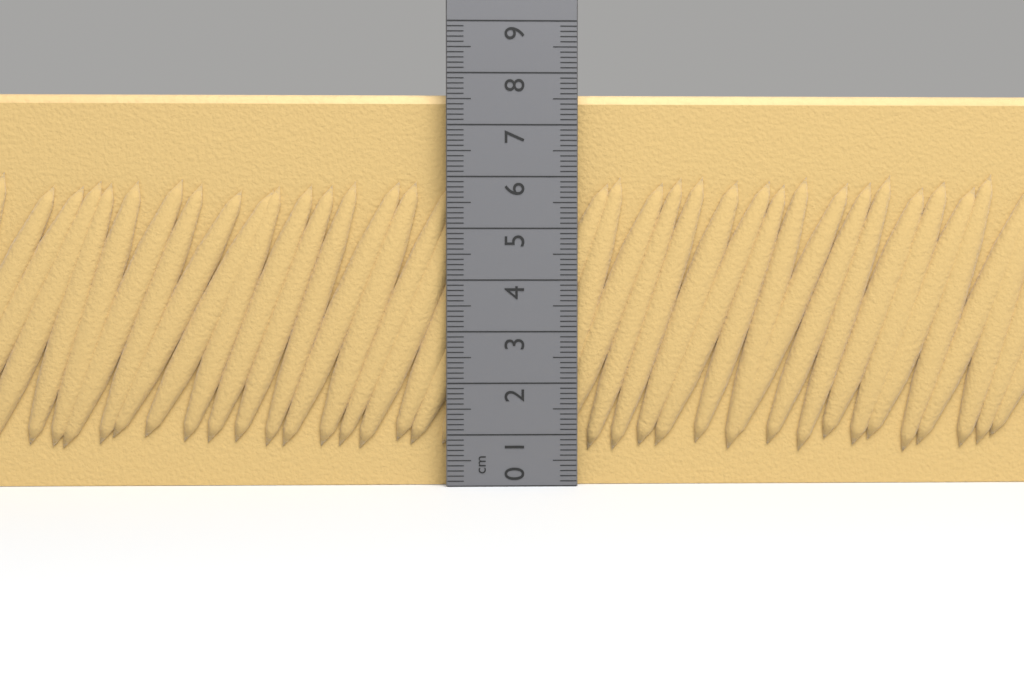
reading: 7.6 cm
